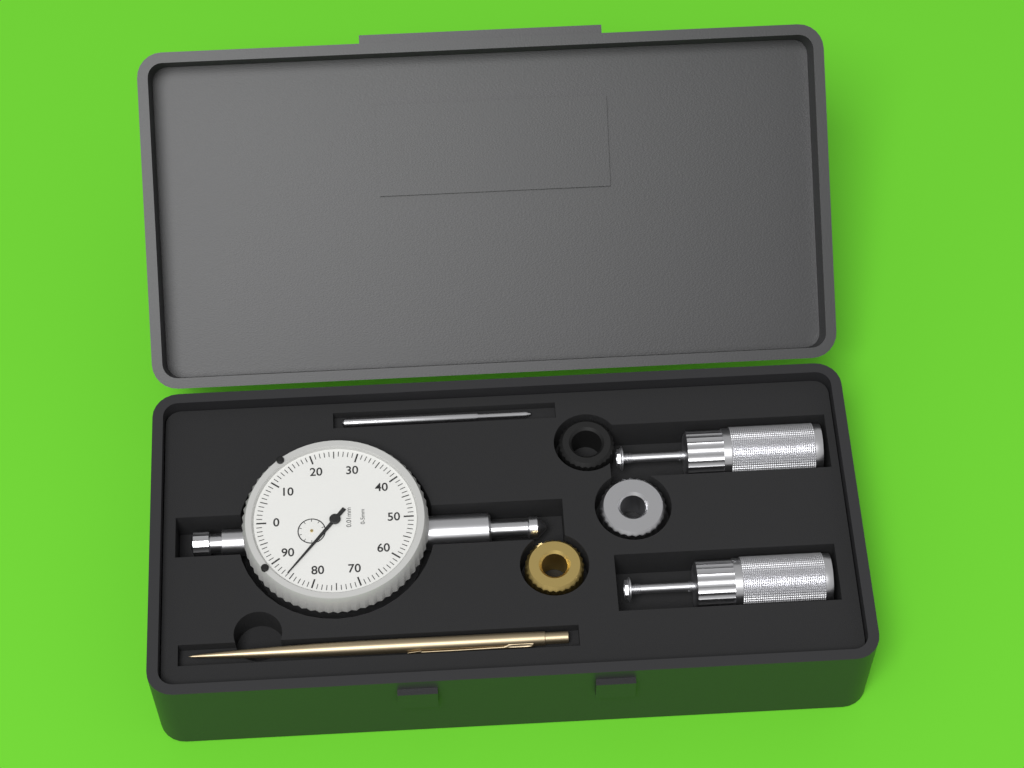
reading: 0.86 mm
